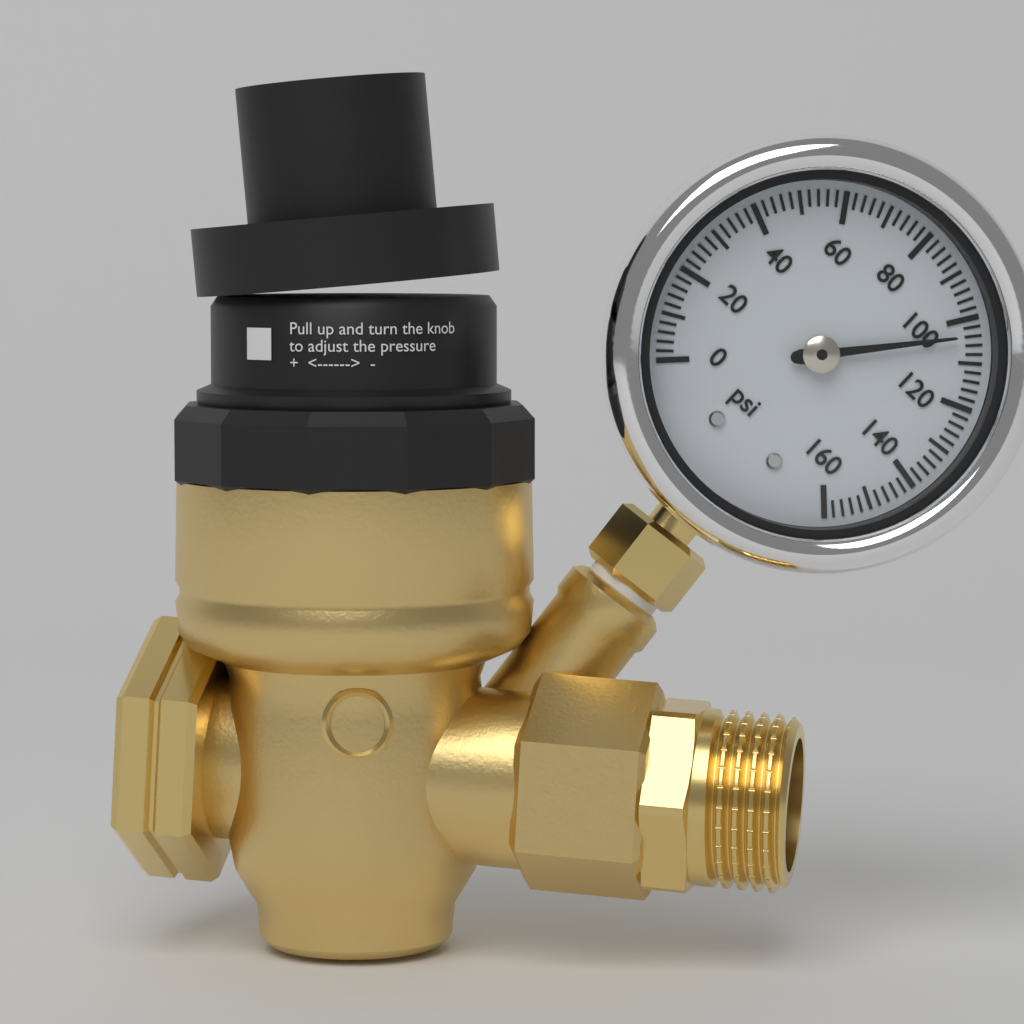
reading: 104 psi
